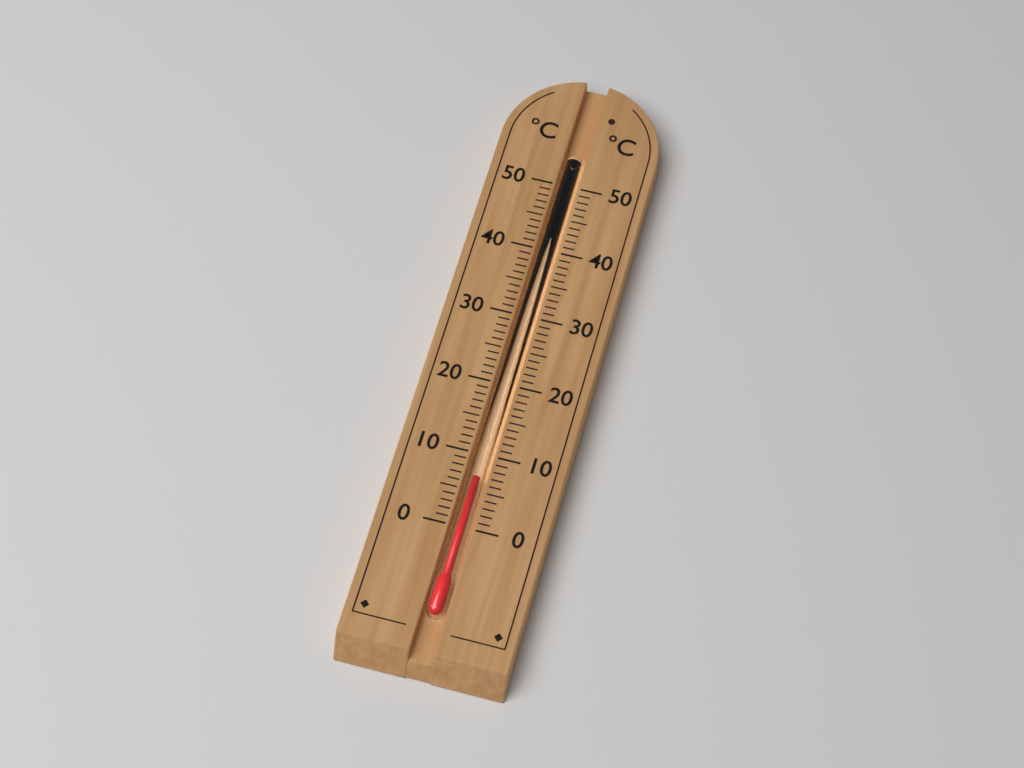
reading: 7 °C
